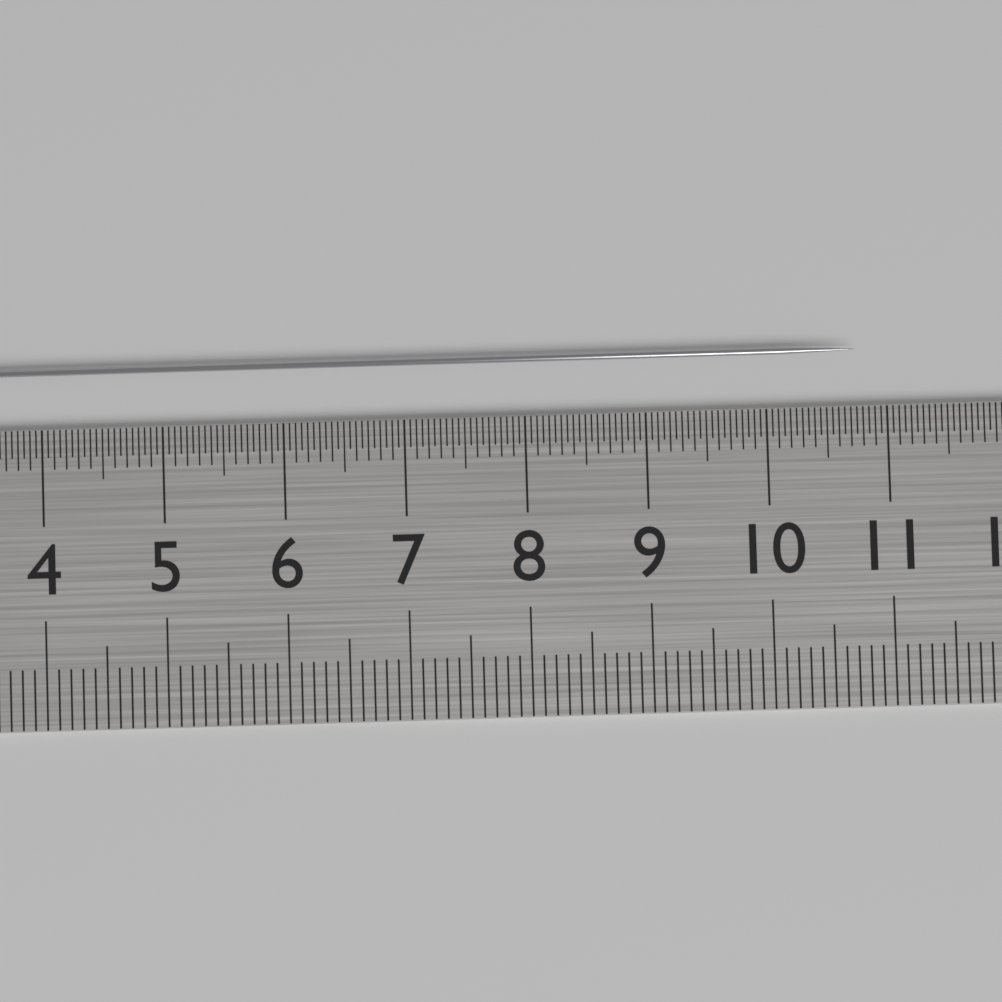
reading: 10.75 cm
